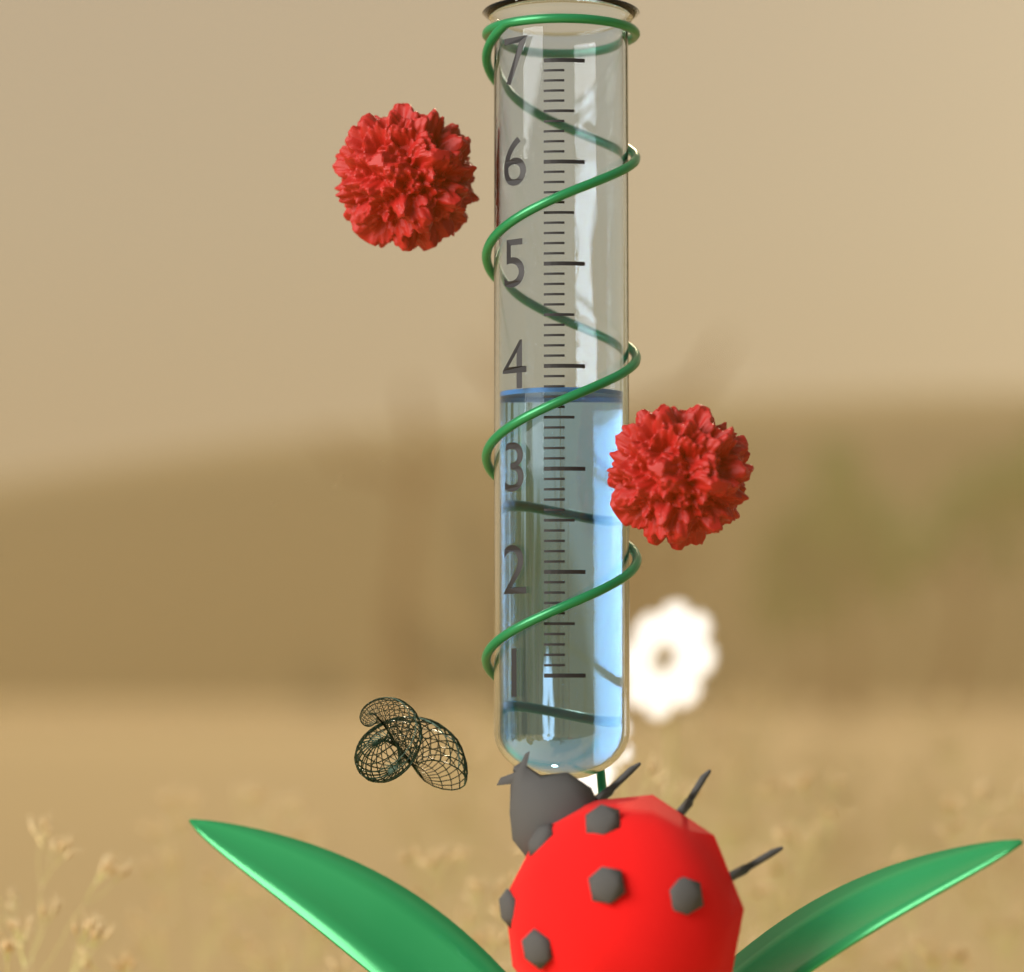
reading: 3.8 (no unit)
